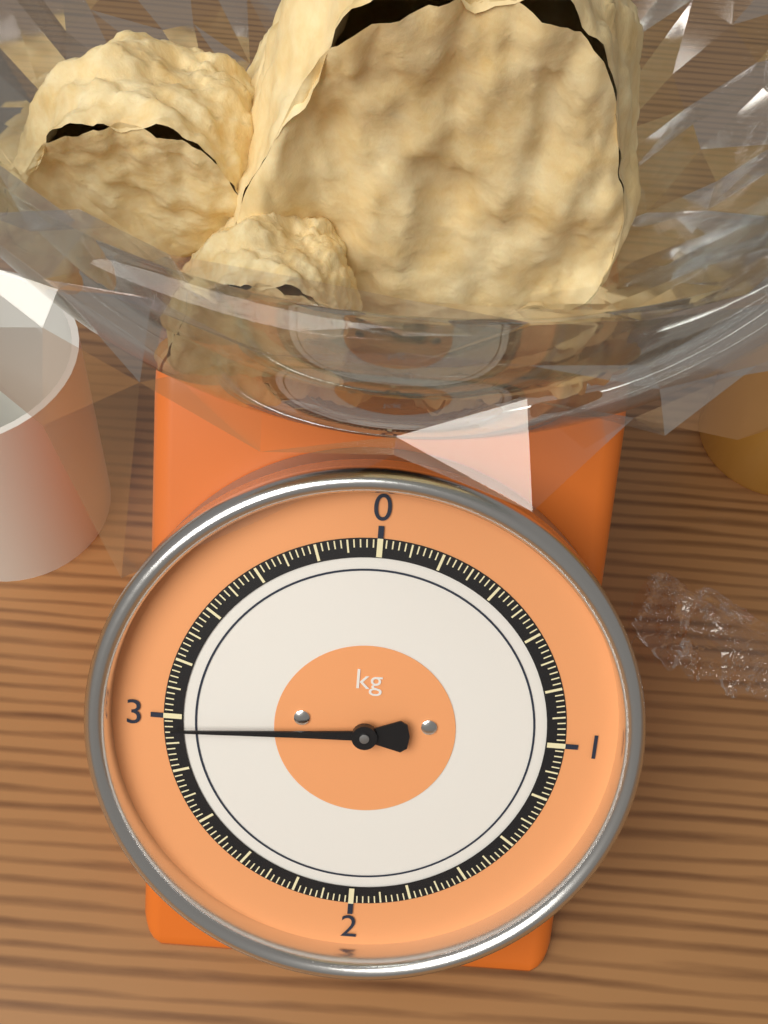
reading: 2.96 kg
